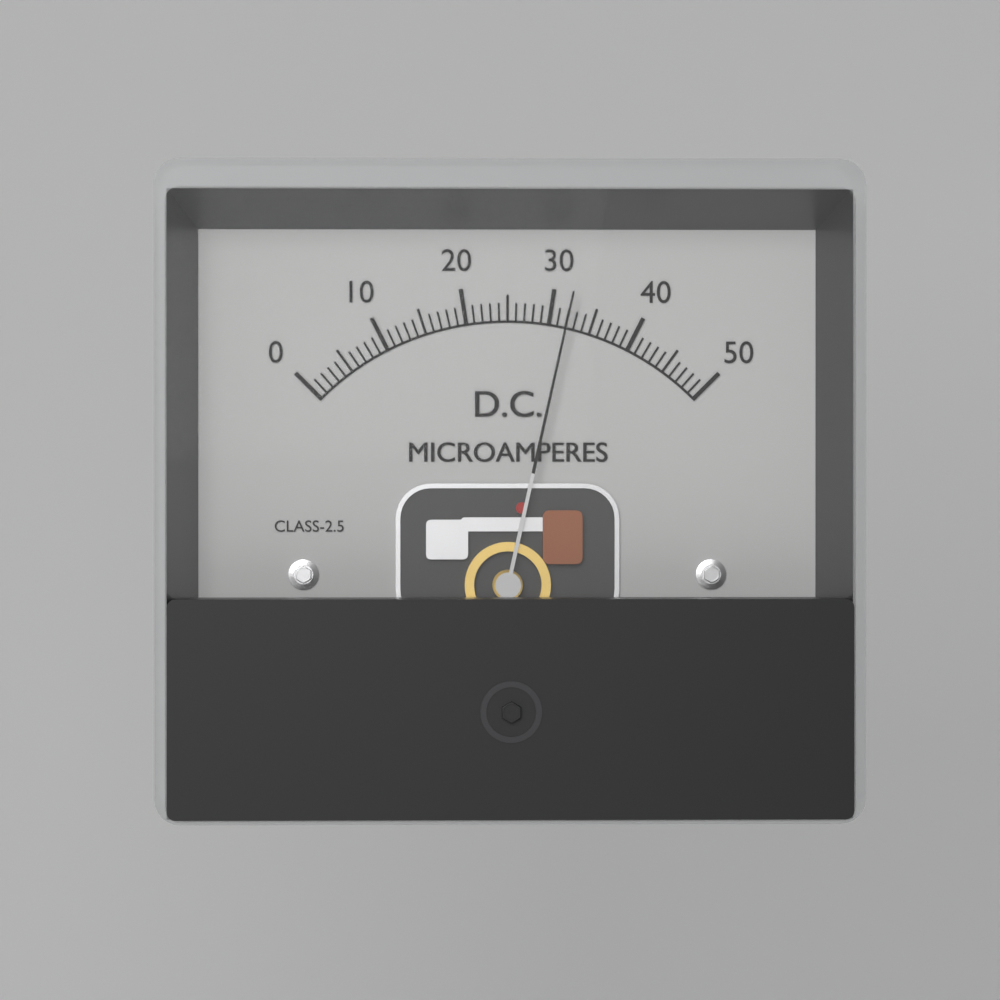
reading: 32 µA
